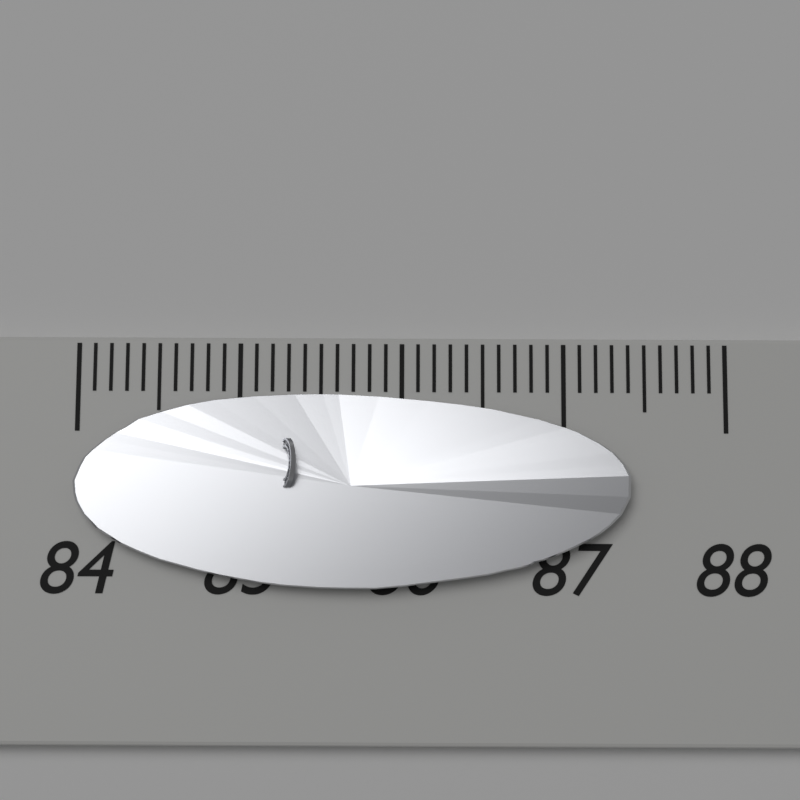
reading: 87.4 (no unit)
